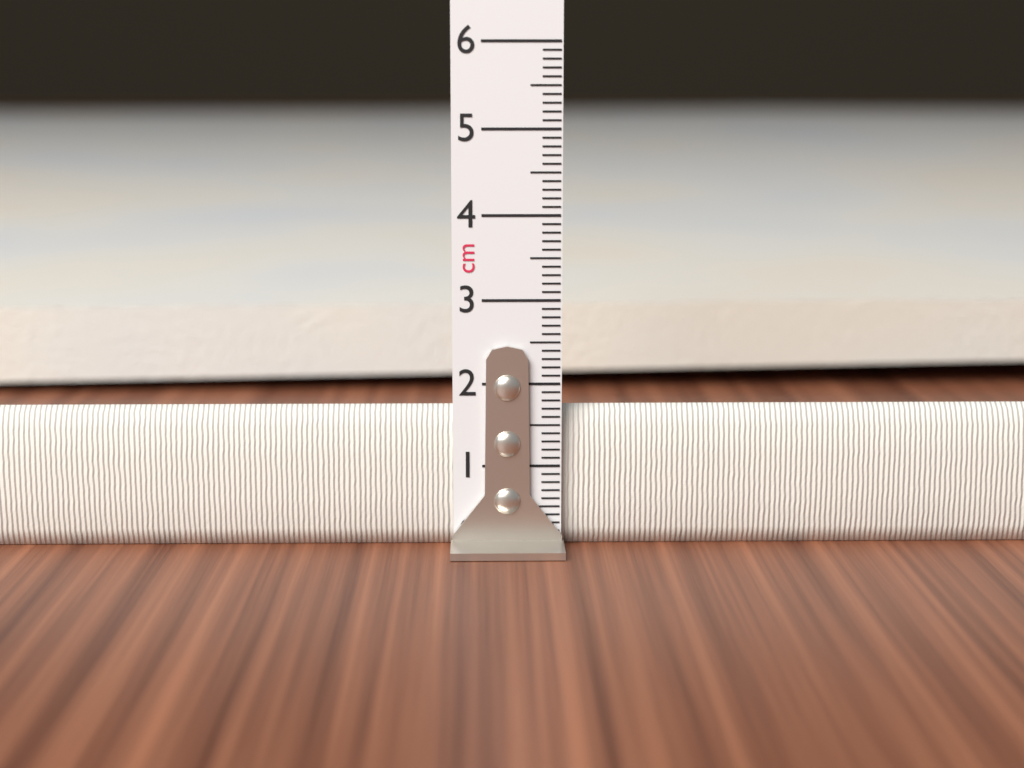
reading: 1.7 cm
